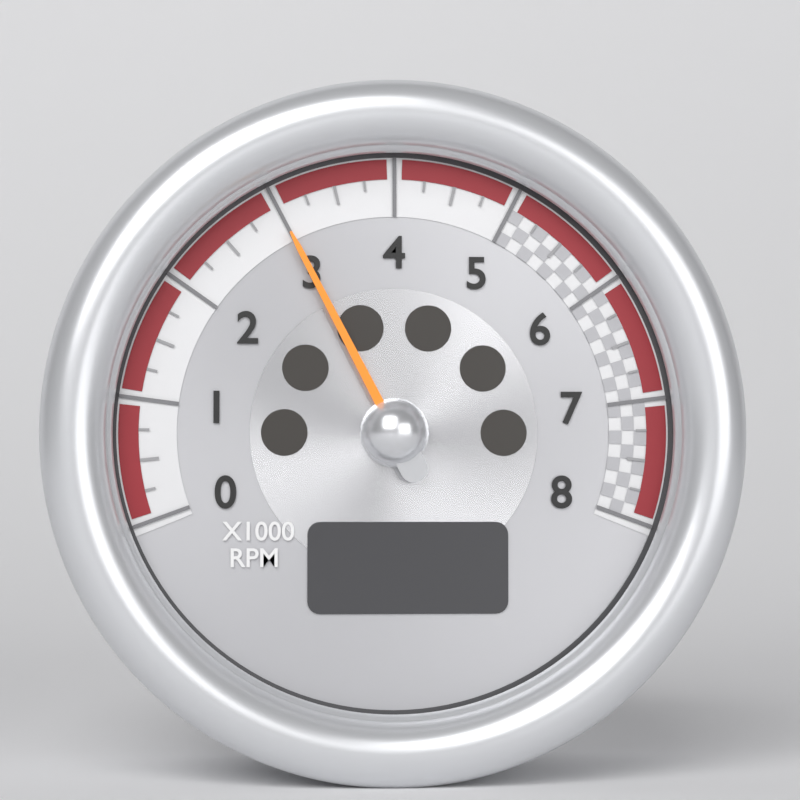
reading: 3.00 x1000 RPM
